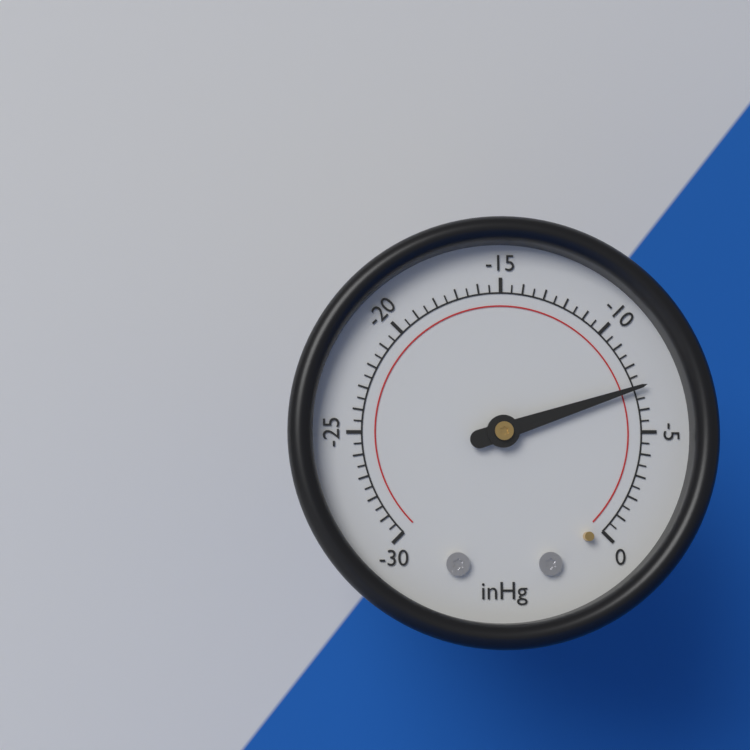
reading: -7.0 inHg
